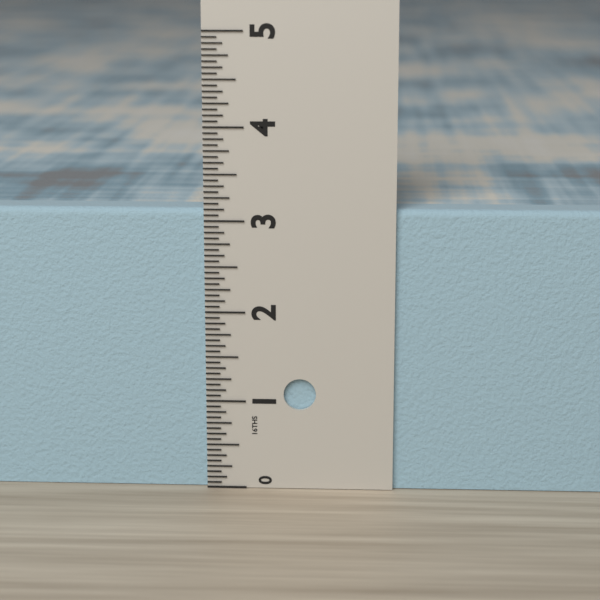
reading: 3.1250 in
